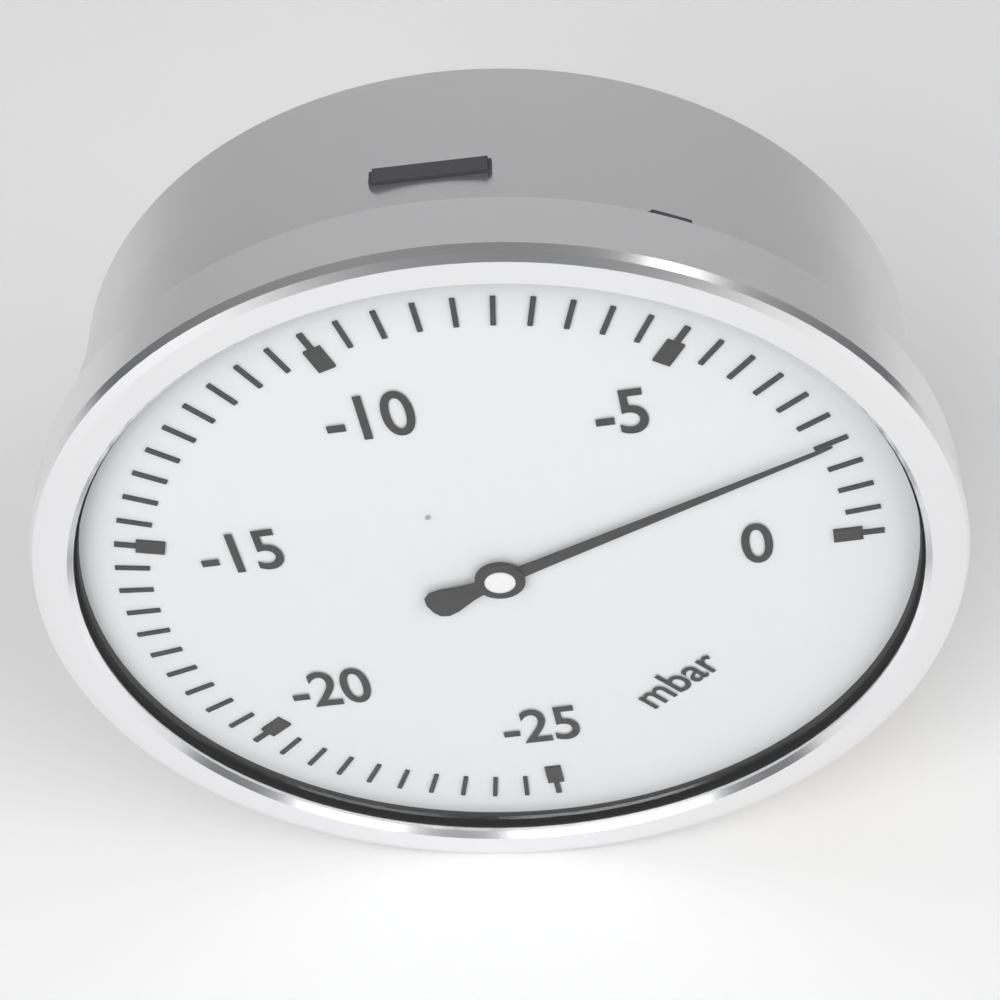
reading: -2.0 mbar
